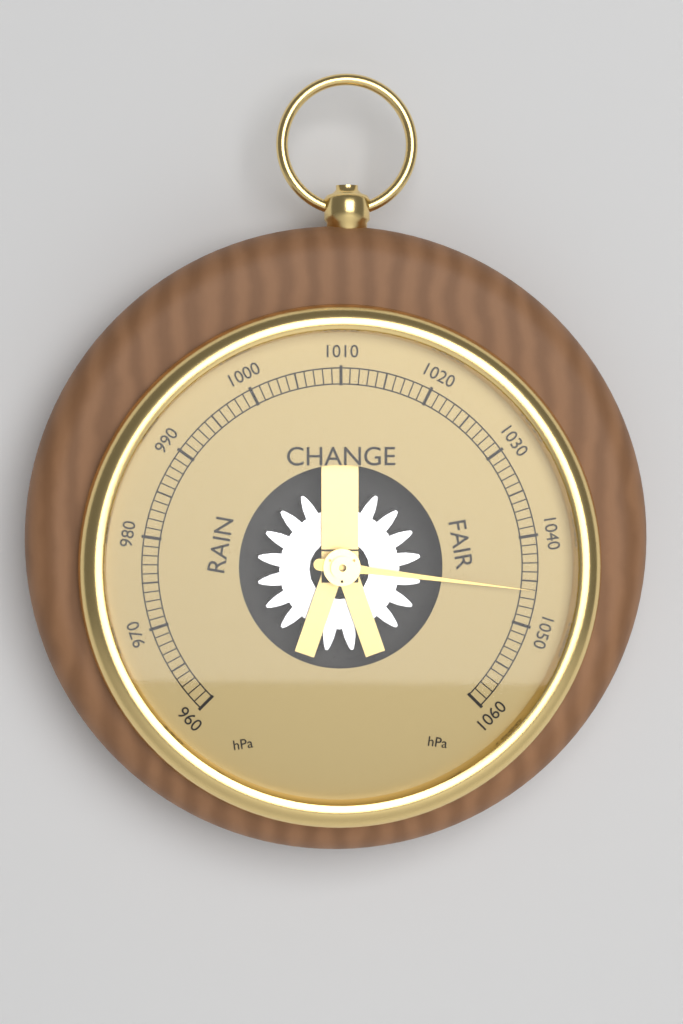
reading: 1046 hPa
